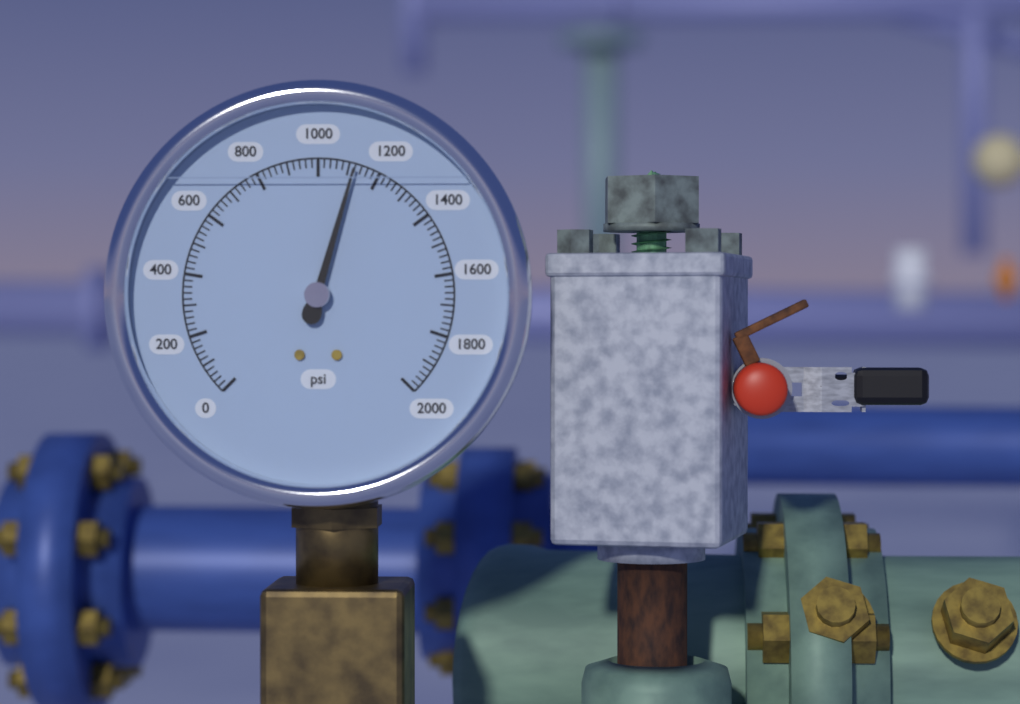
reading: 1120 psi
